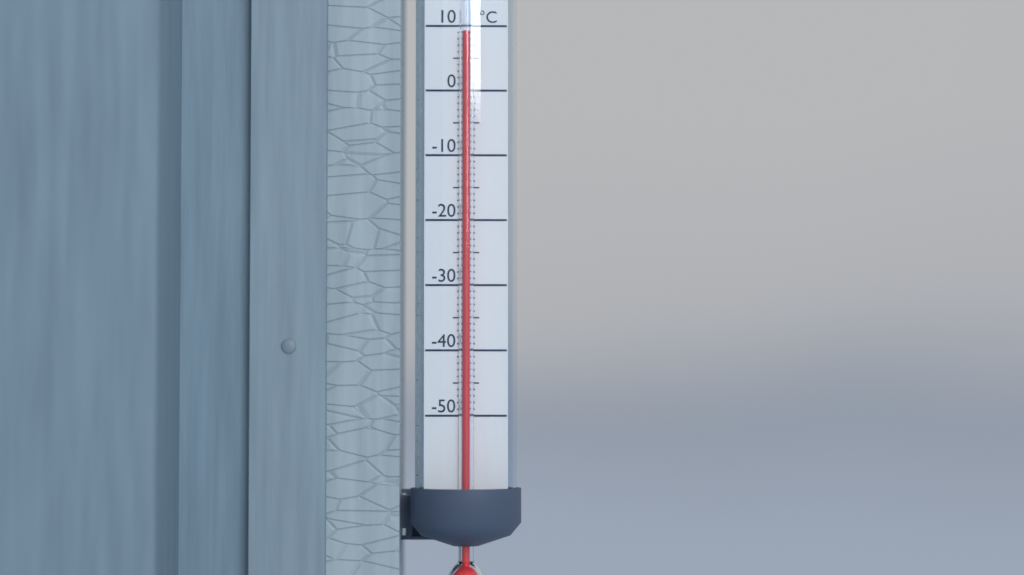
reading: 9 °C
